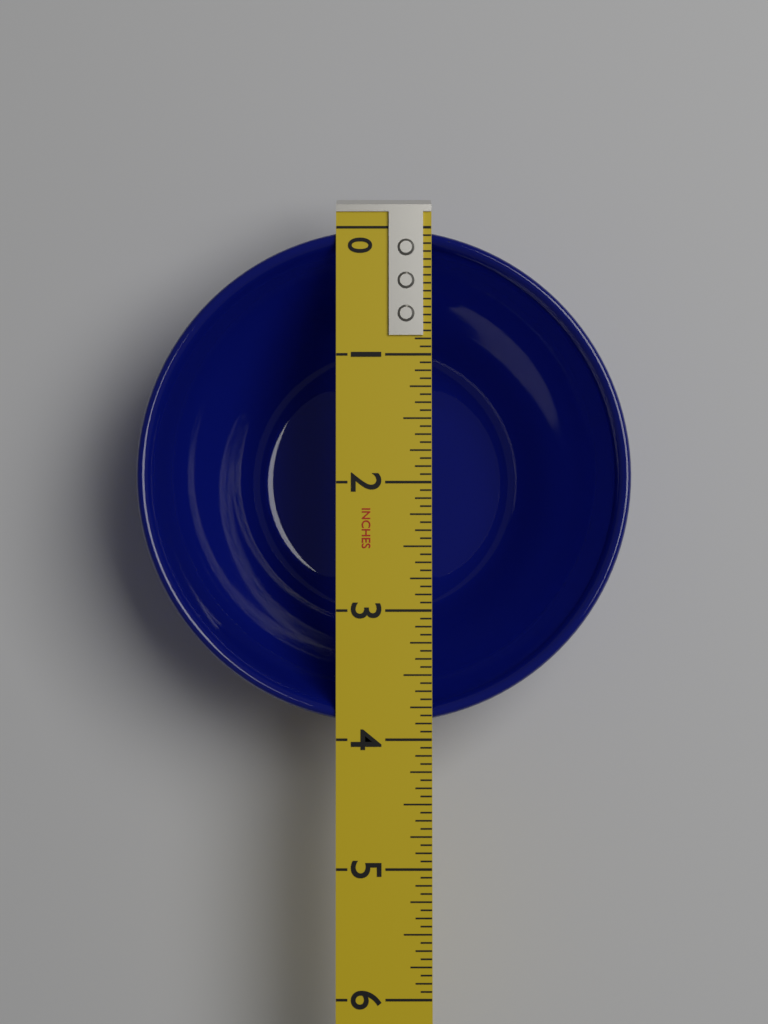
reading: 3.8750 in
